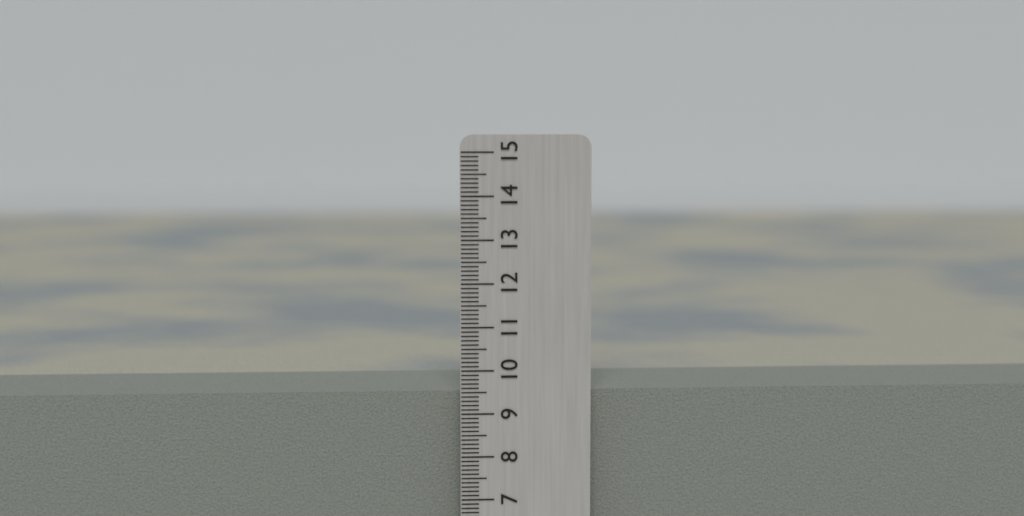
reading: 9.5 cm
